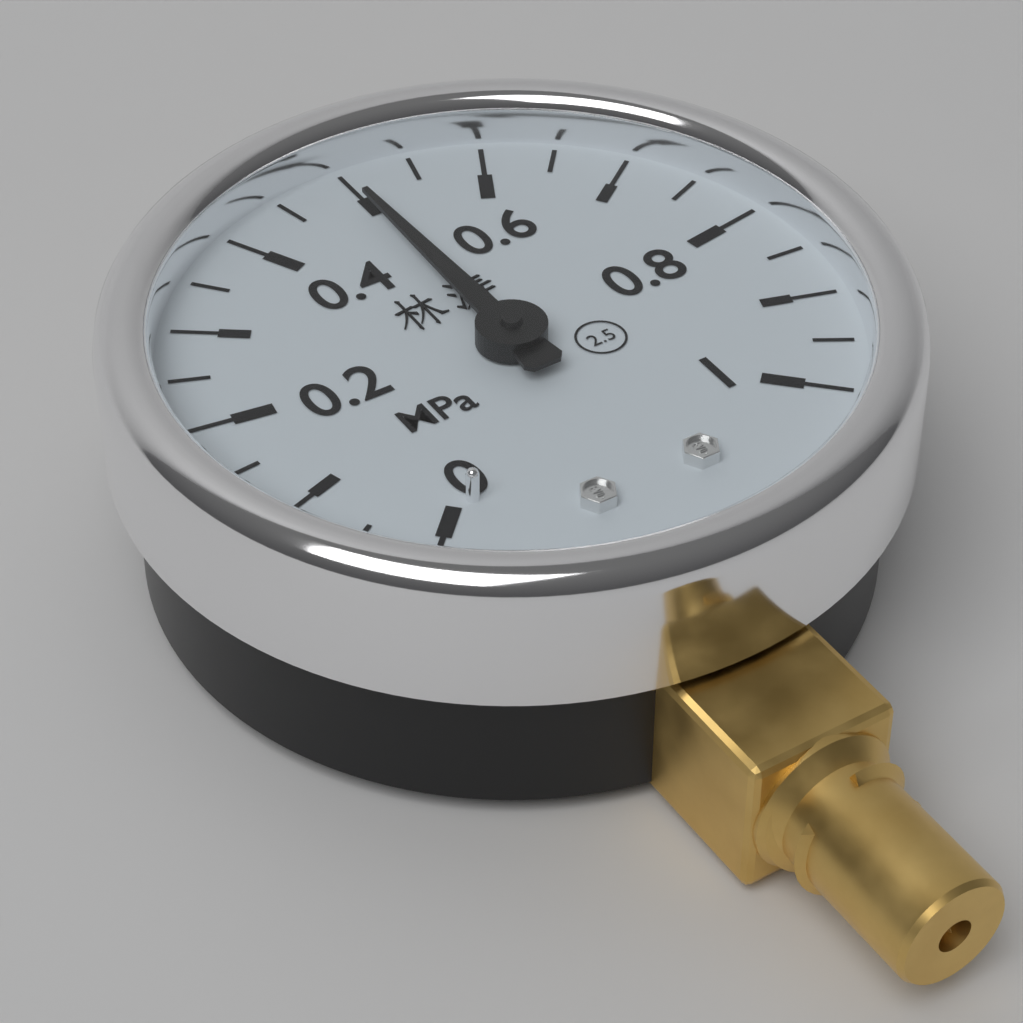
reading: 0.50 MPa
